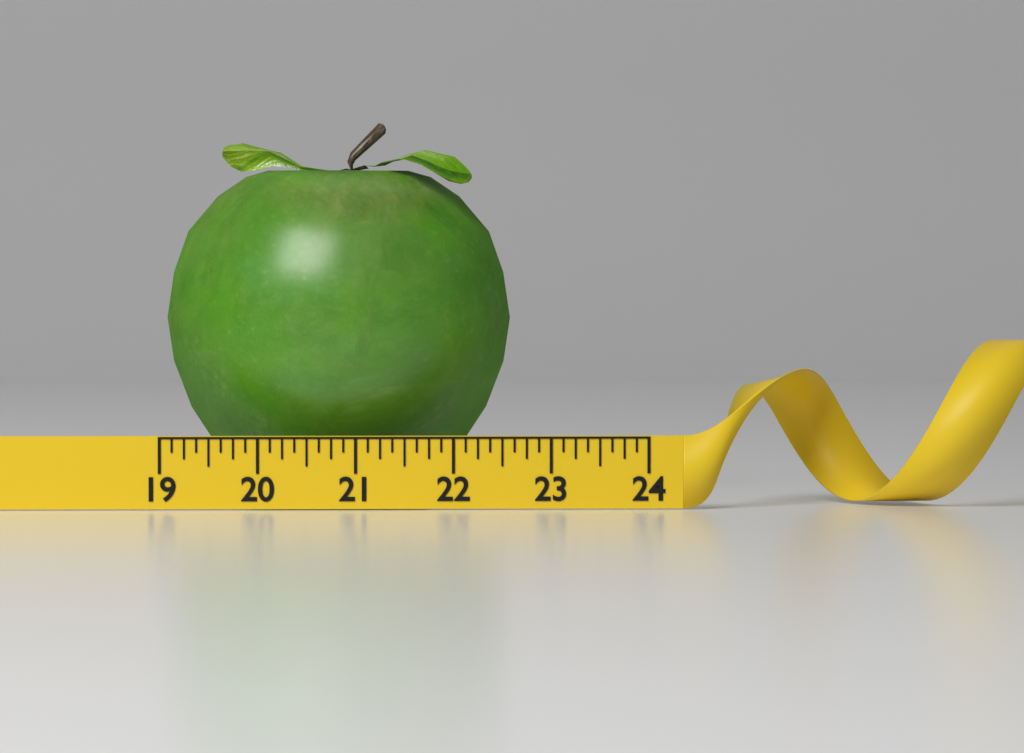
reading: 22.625 (no unit)
